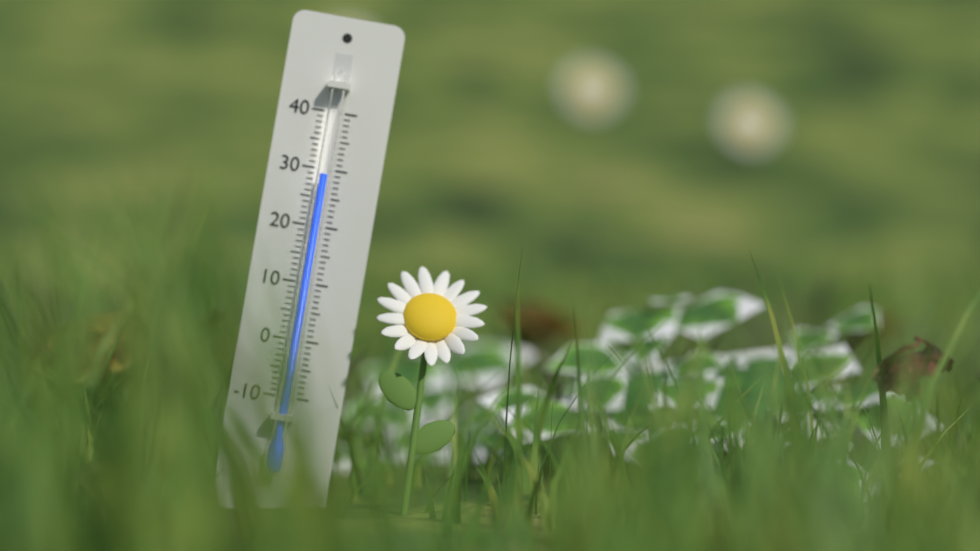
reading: 29 (no unit)
